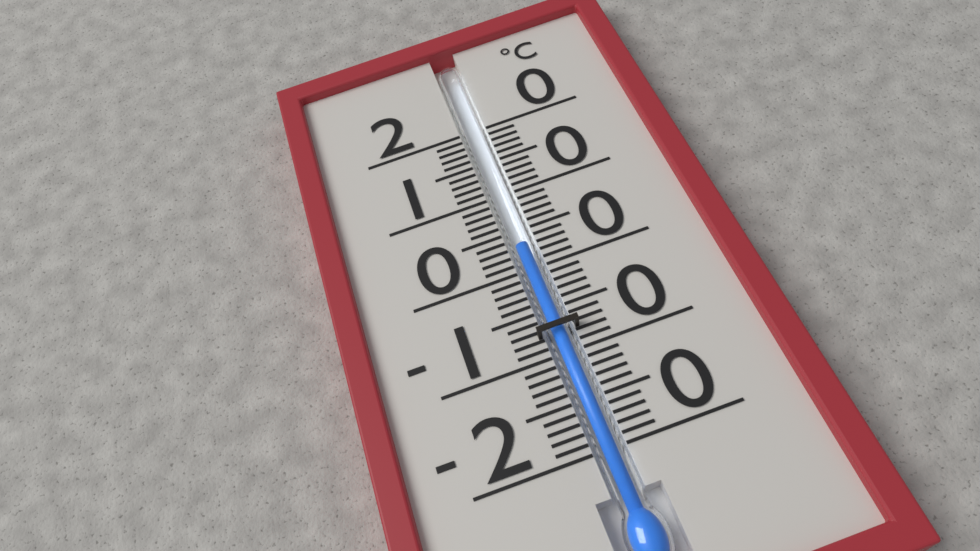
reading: 3 °C
